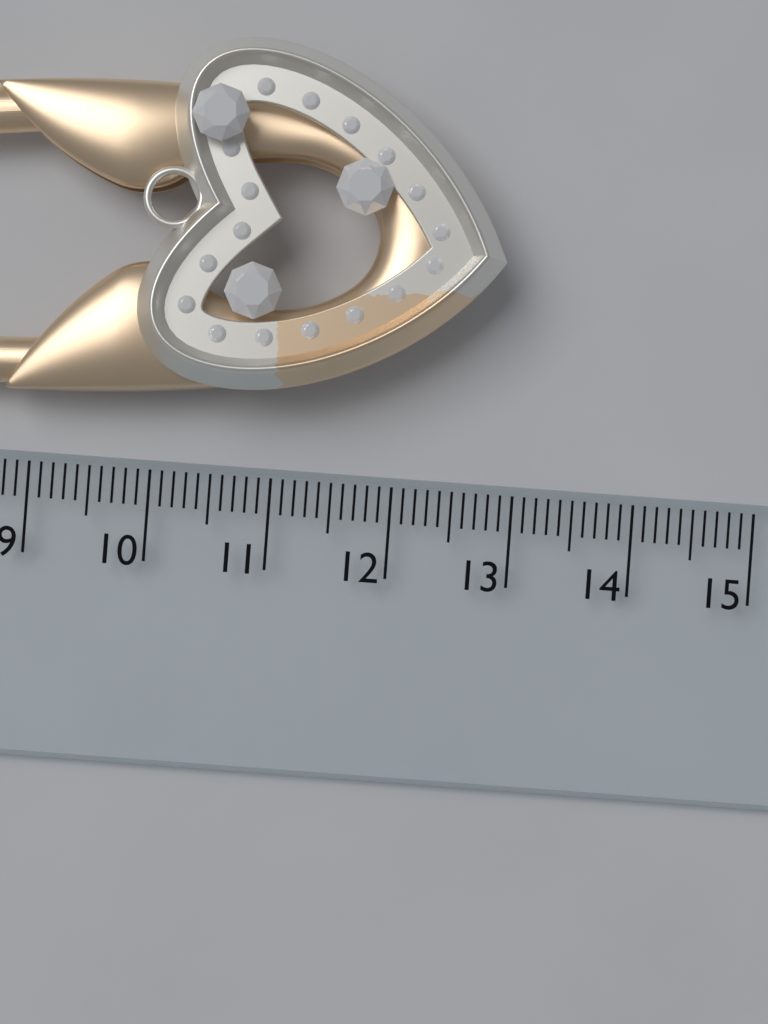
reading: 12.8 cm
